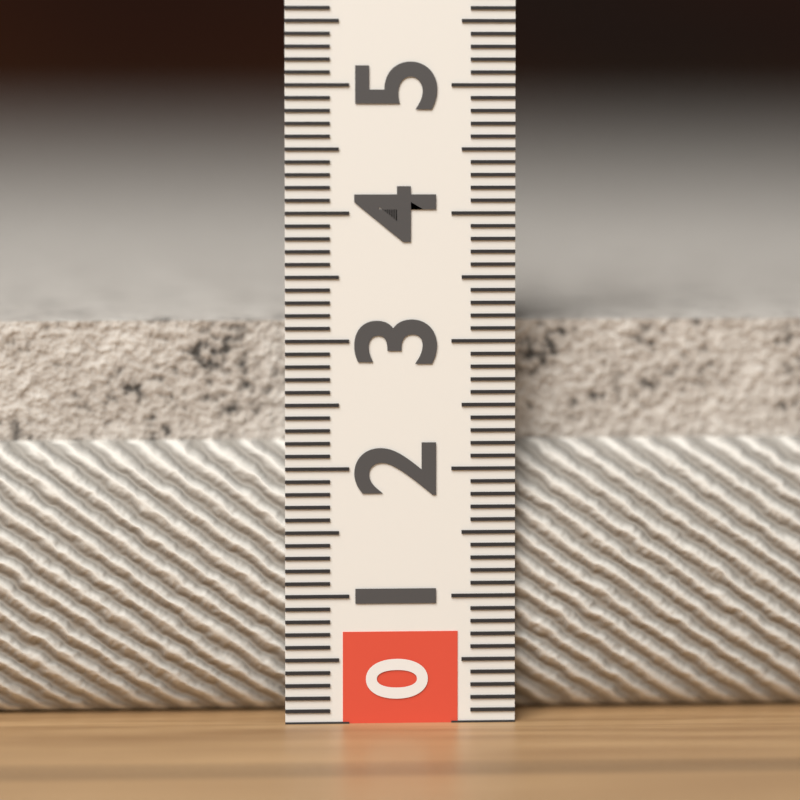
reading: 3.2 (no unit)
